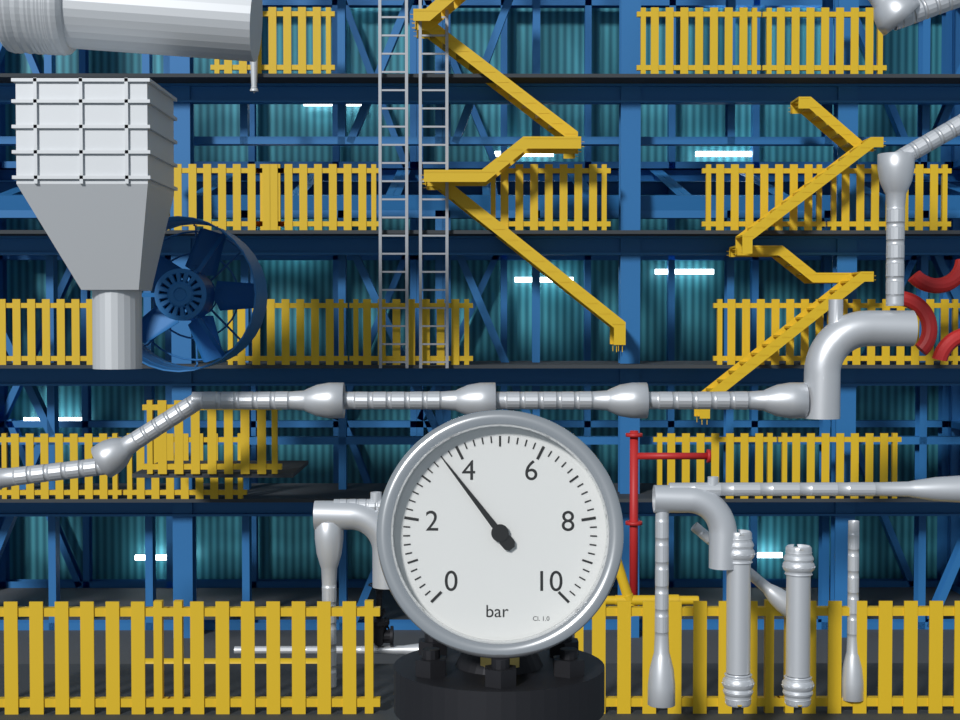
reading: 3.6 bar
